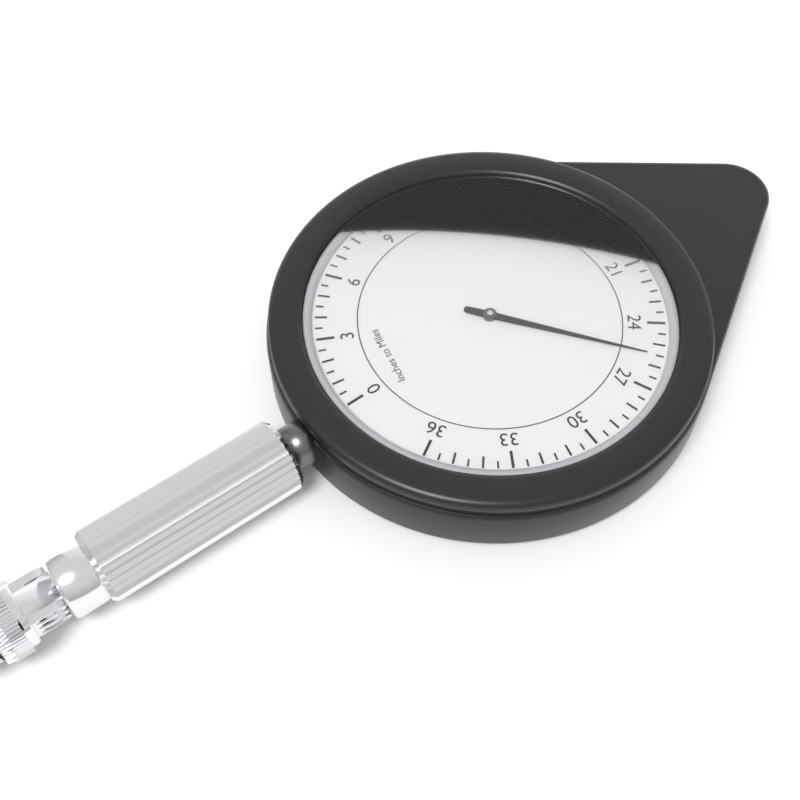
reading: 25.5 miles
